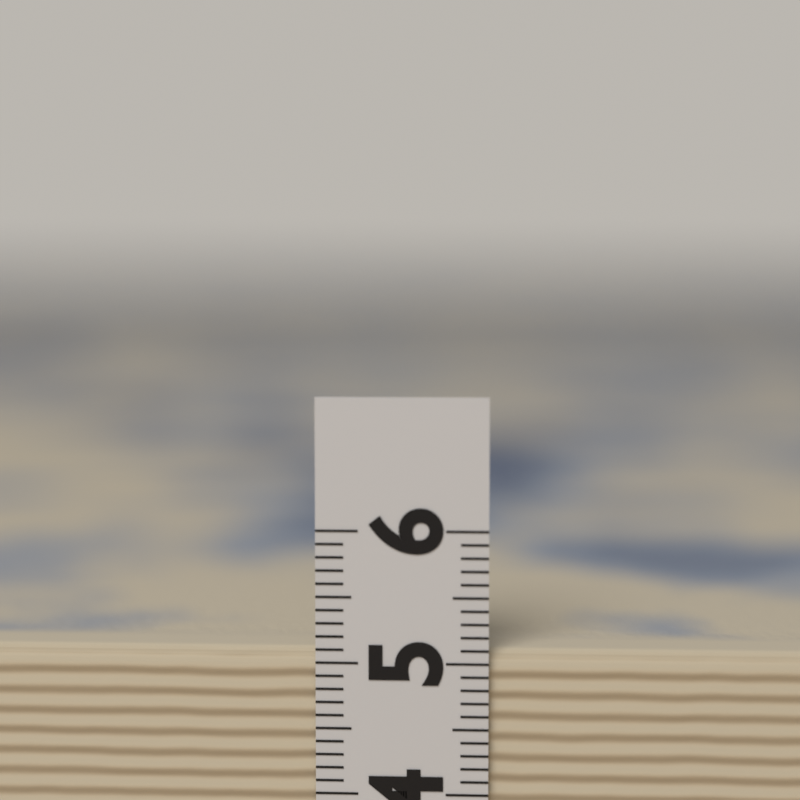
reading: 5.1 (no unit)
